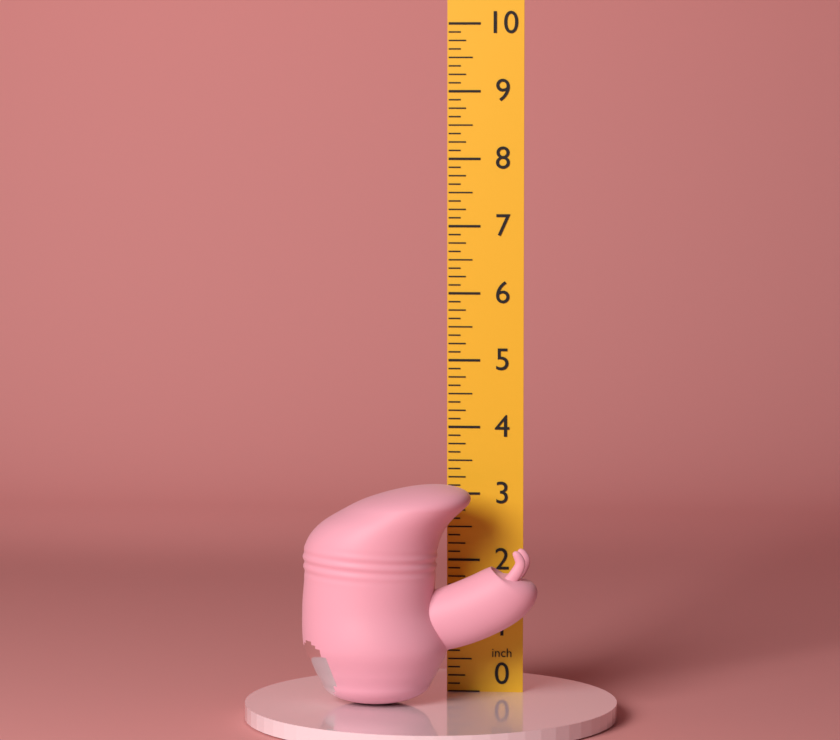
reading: 3.250 in
